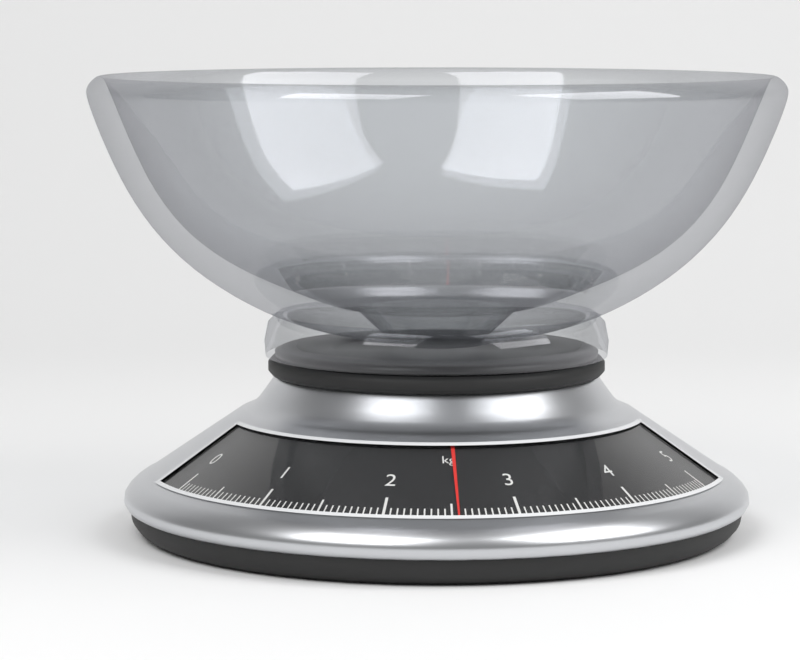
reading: 2.55 kg
